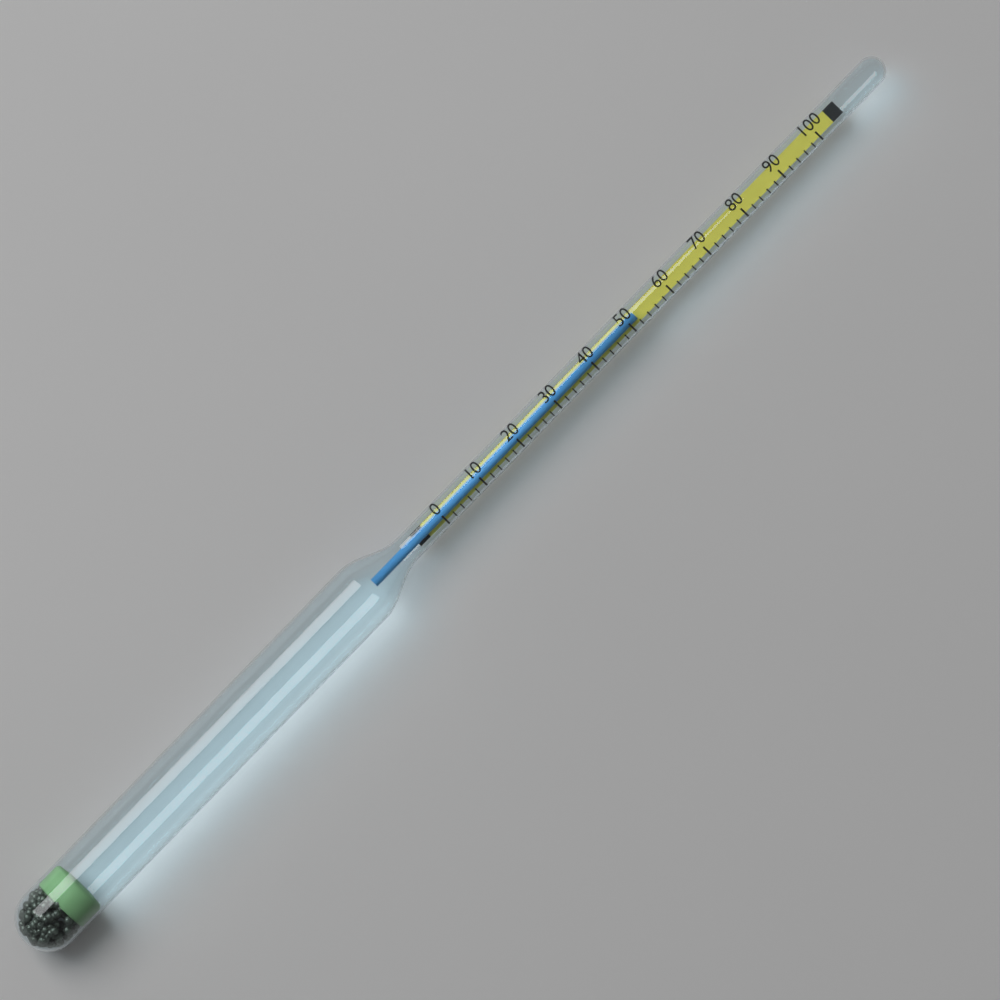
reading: 52 (no unit)
